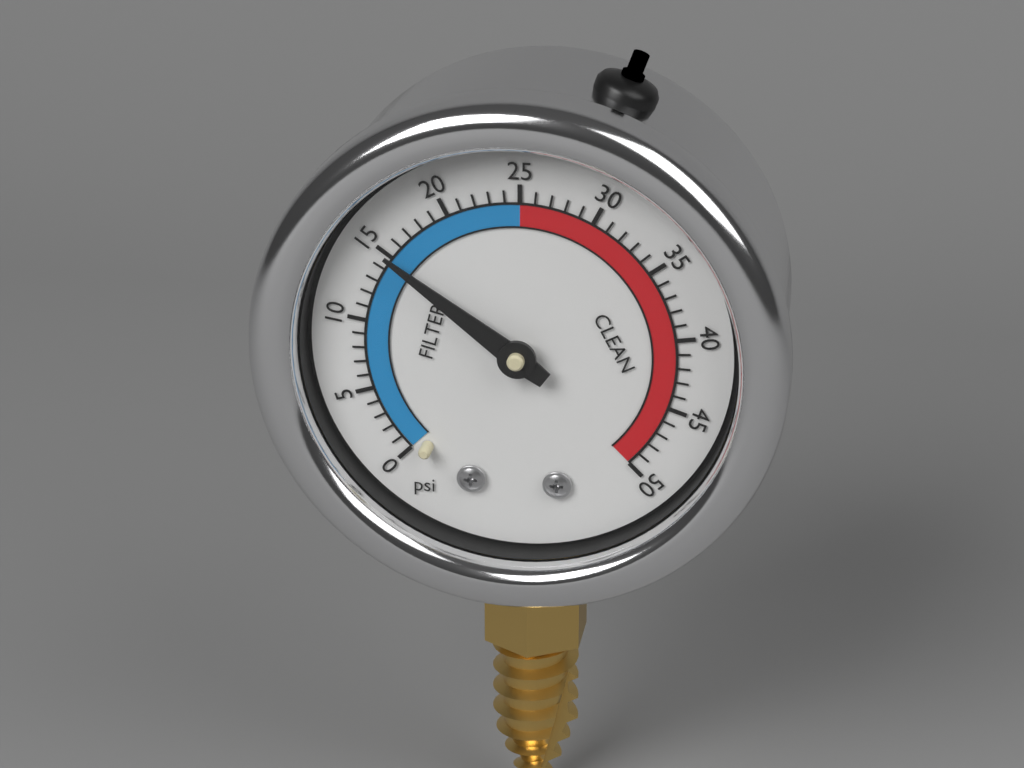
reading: 15 psi
